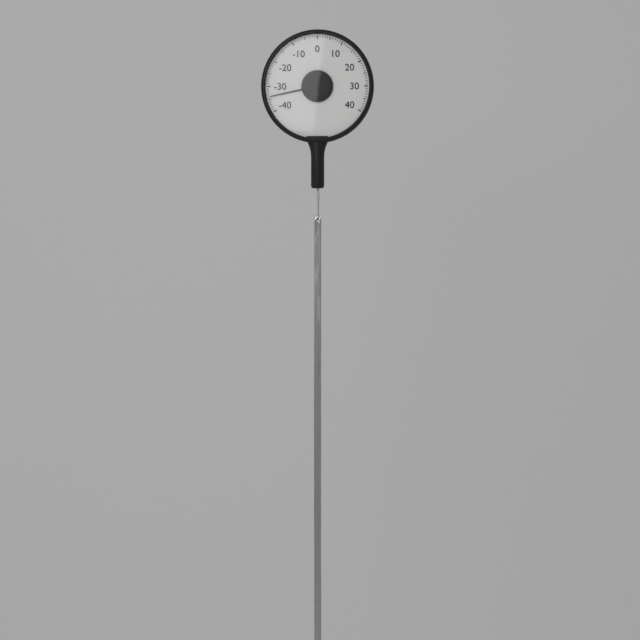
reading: -34 (no unit)
